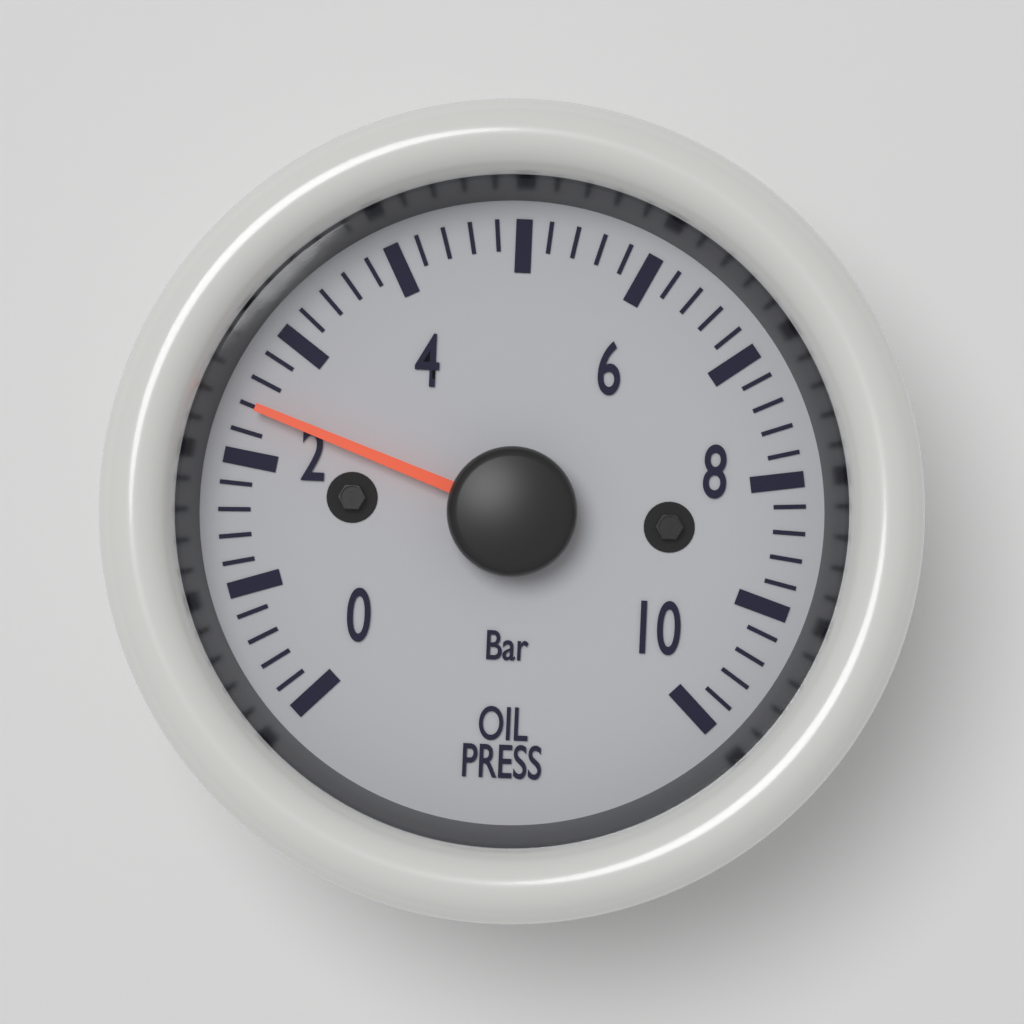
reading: 2.4 bar
